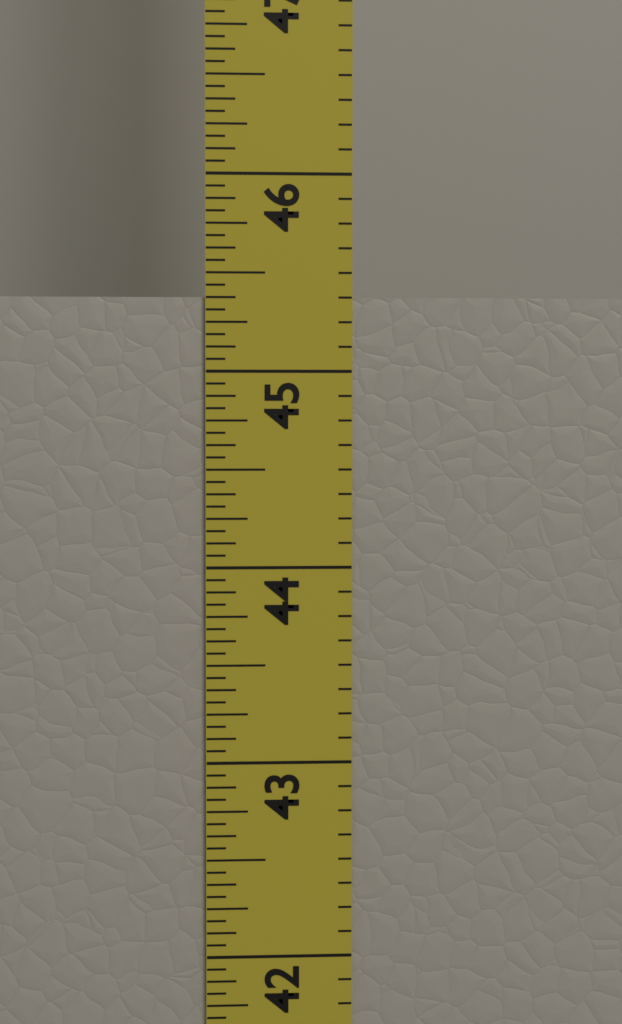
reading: 45.3750 in
